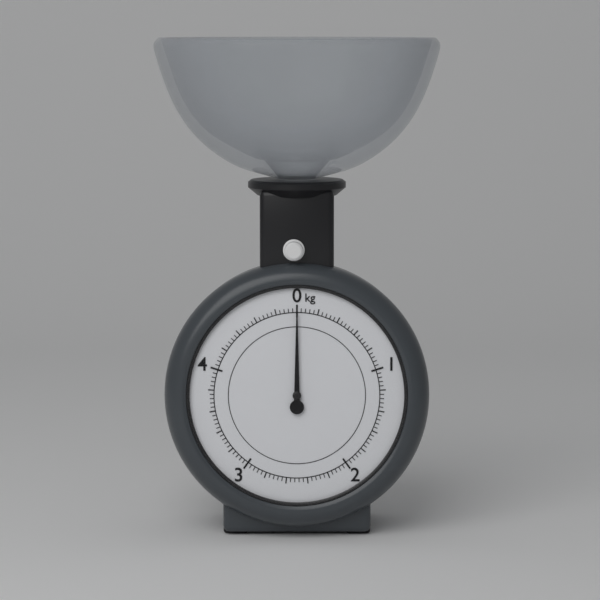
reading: 0.00 kg
